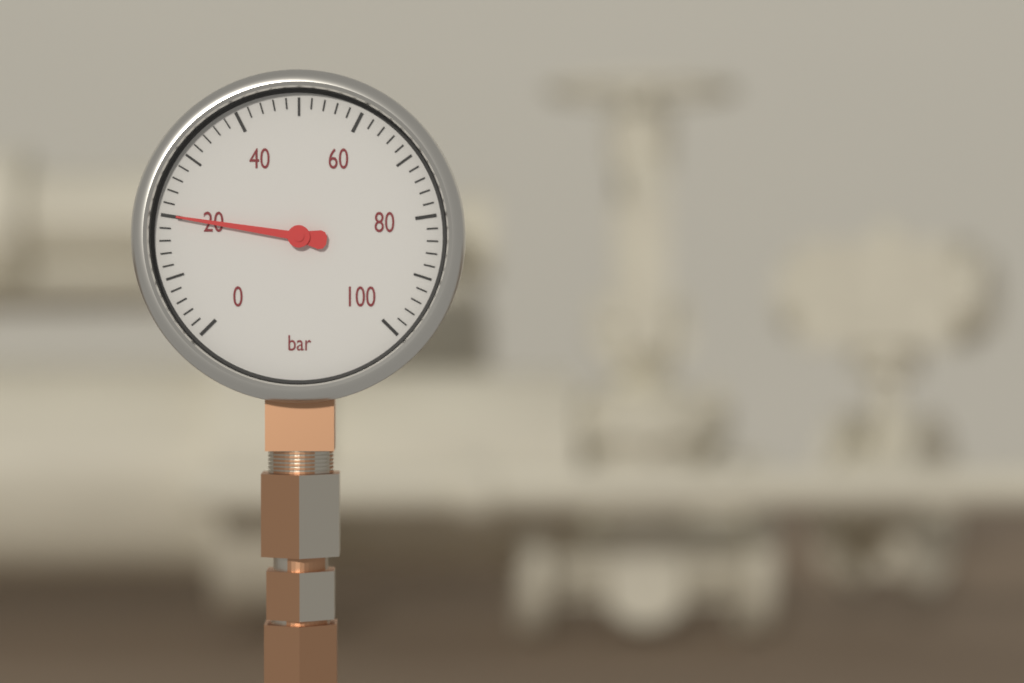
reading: 20 bar
